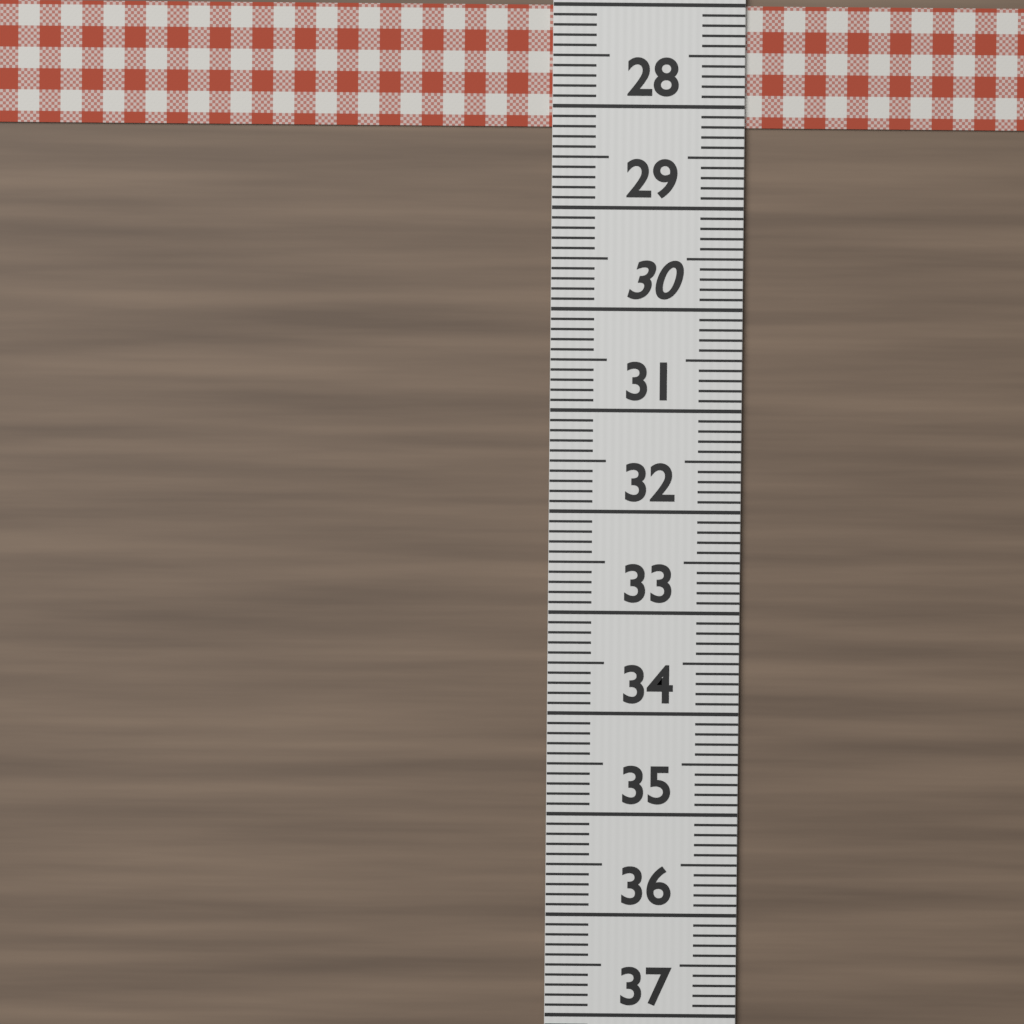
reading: 28.2 (no unit)
